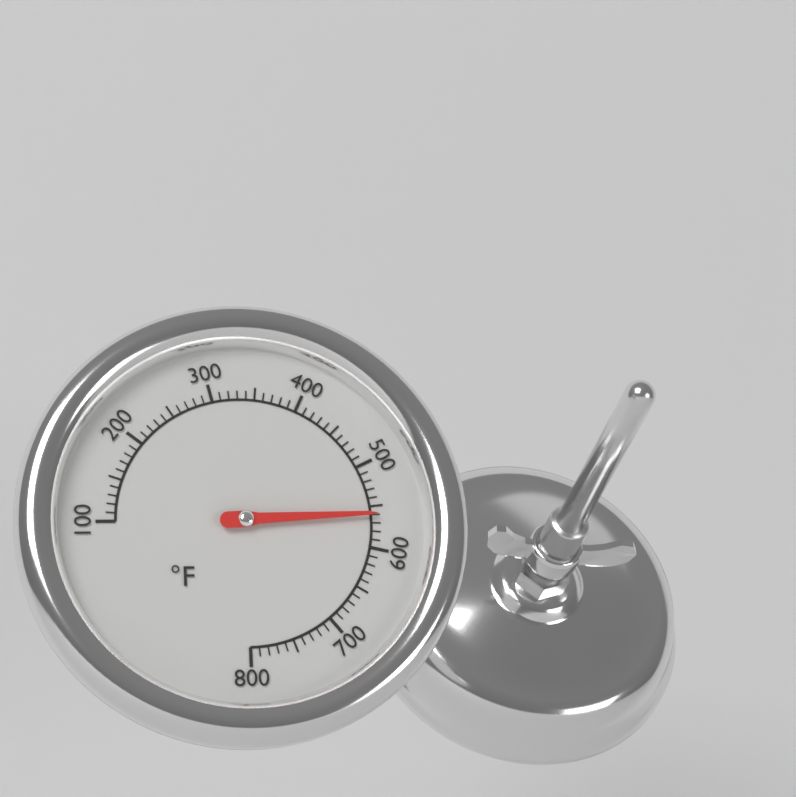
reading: 560 °F
